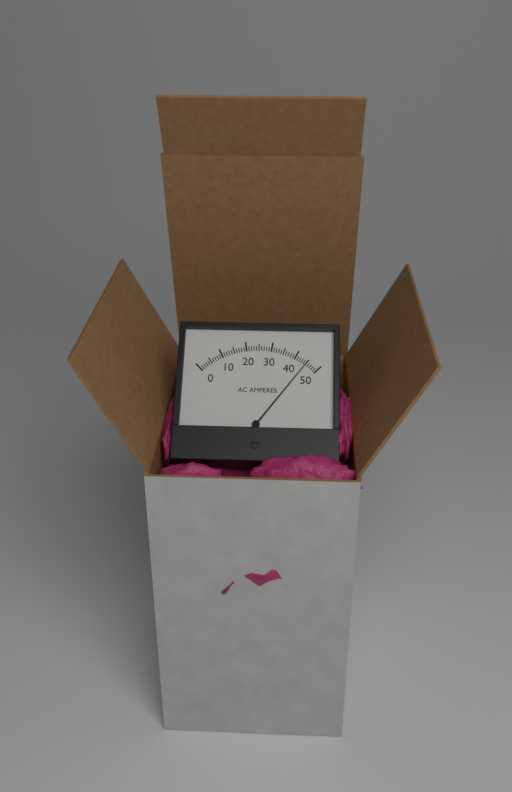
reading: 45 A
